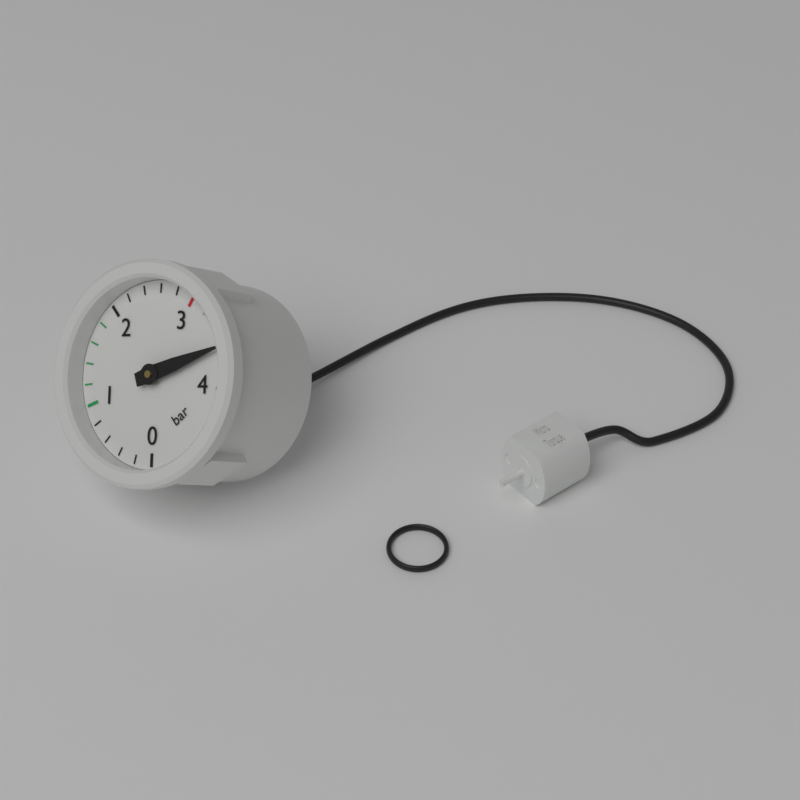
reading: 3.6 bar
